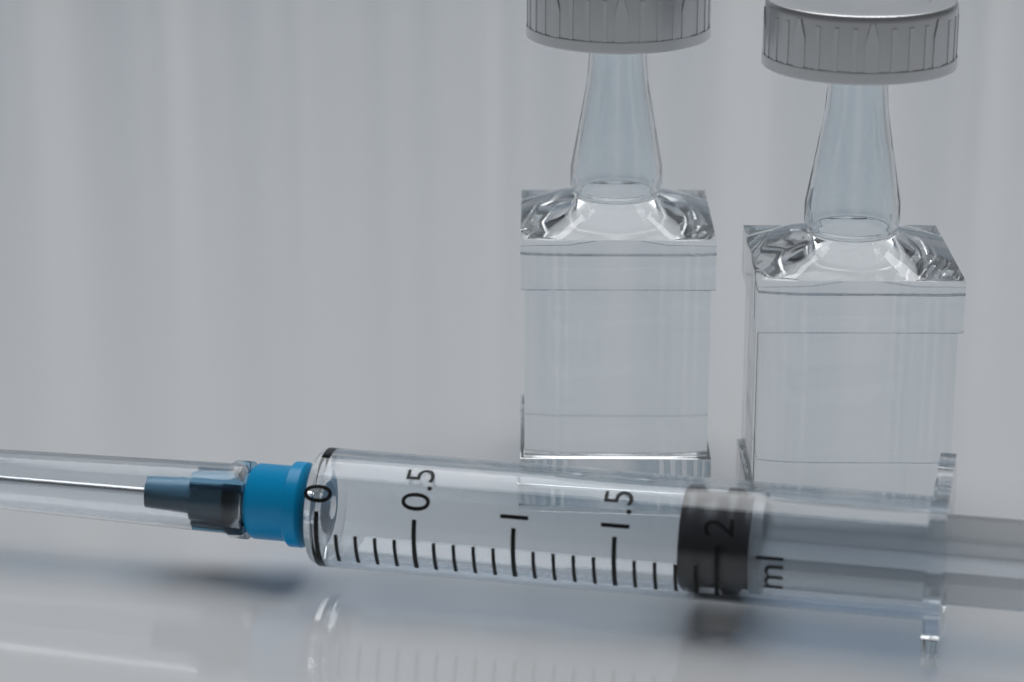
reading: 1.8 ml
